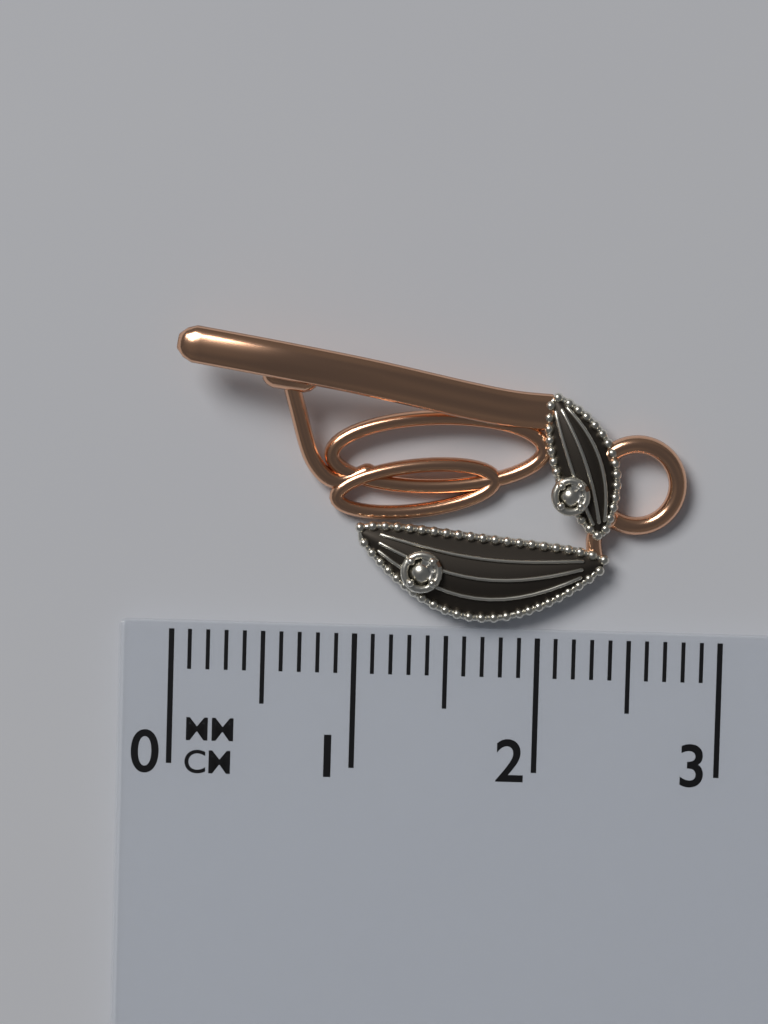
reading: 2.8 cm
